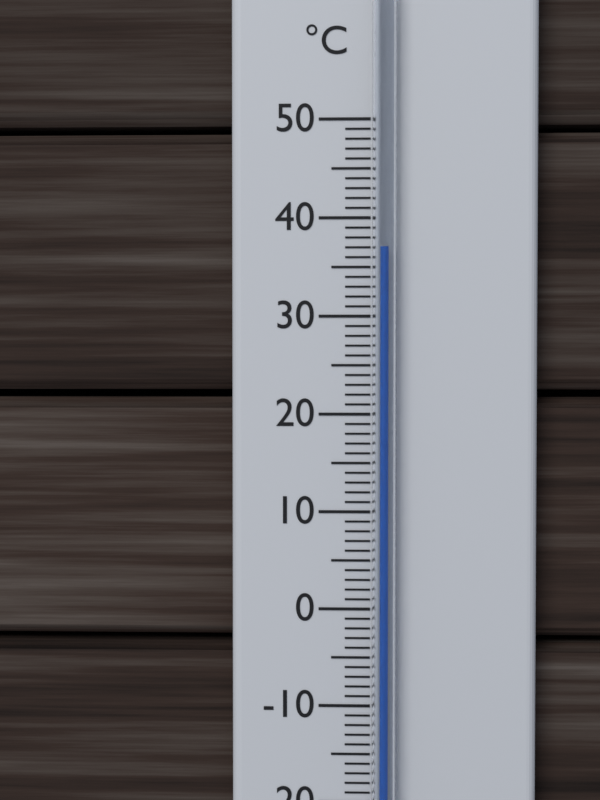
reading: 37 °C
